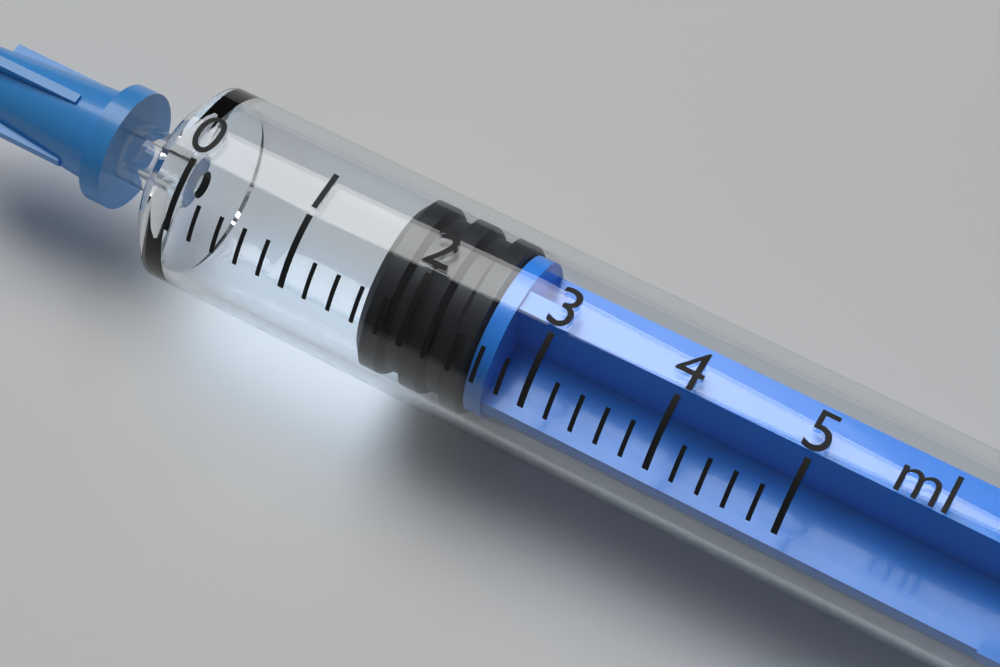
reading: 1.6 ml
